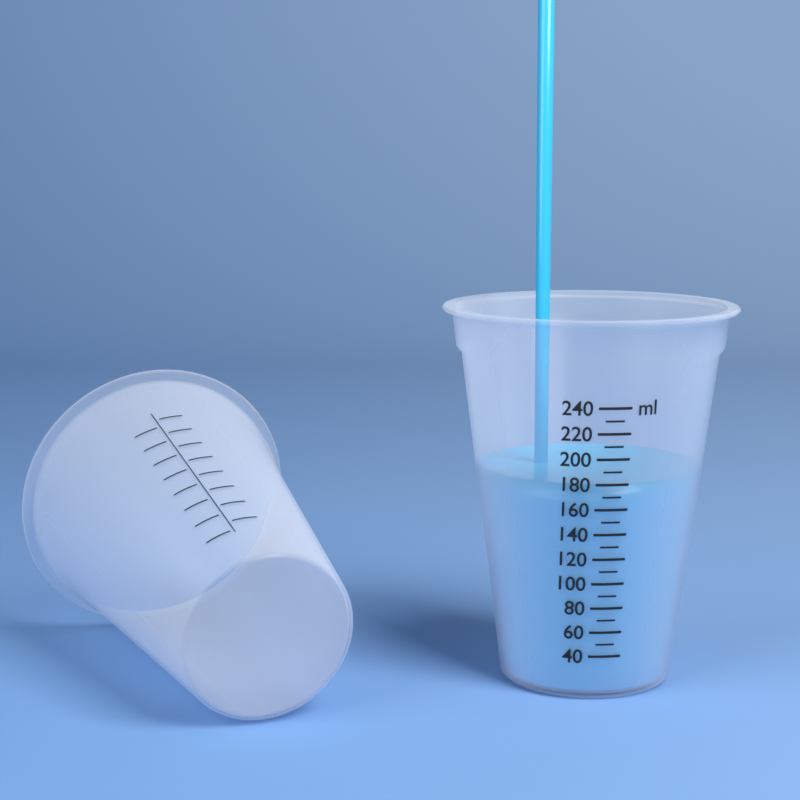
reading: 180 ml
